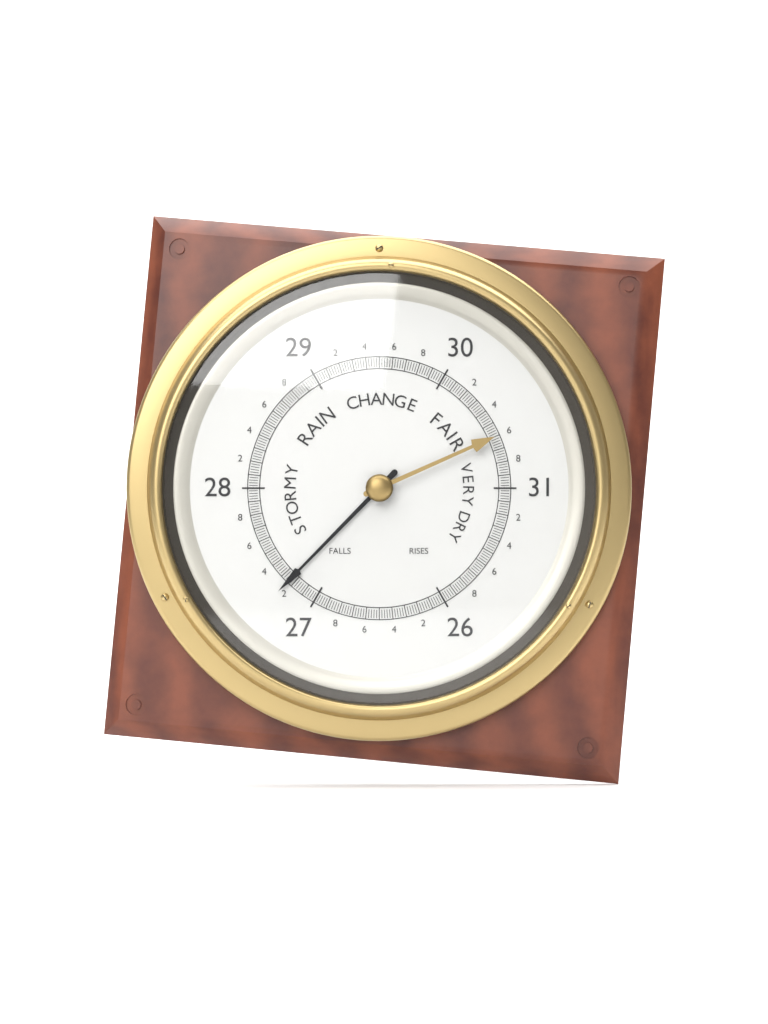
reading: 27.24 (no unit)
